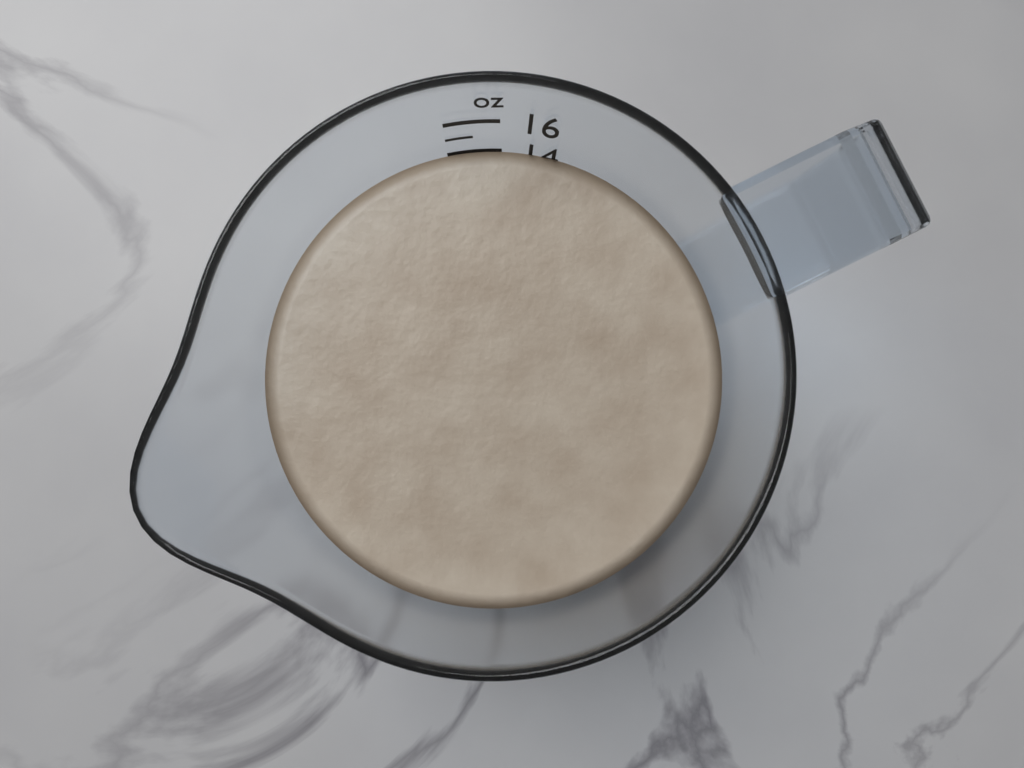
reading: 14 oz
